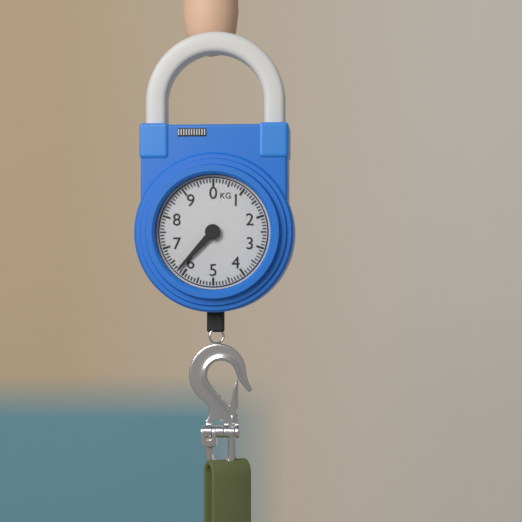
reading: 6.2 kg
